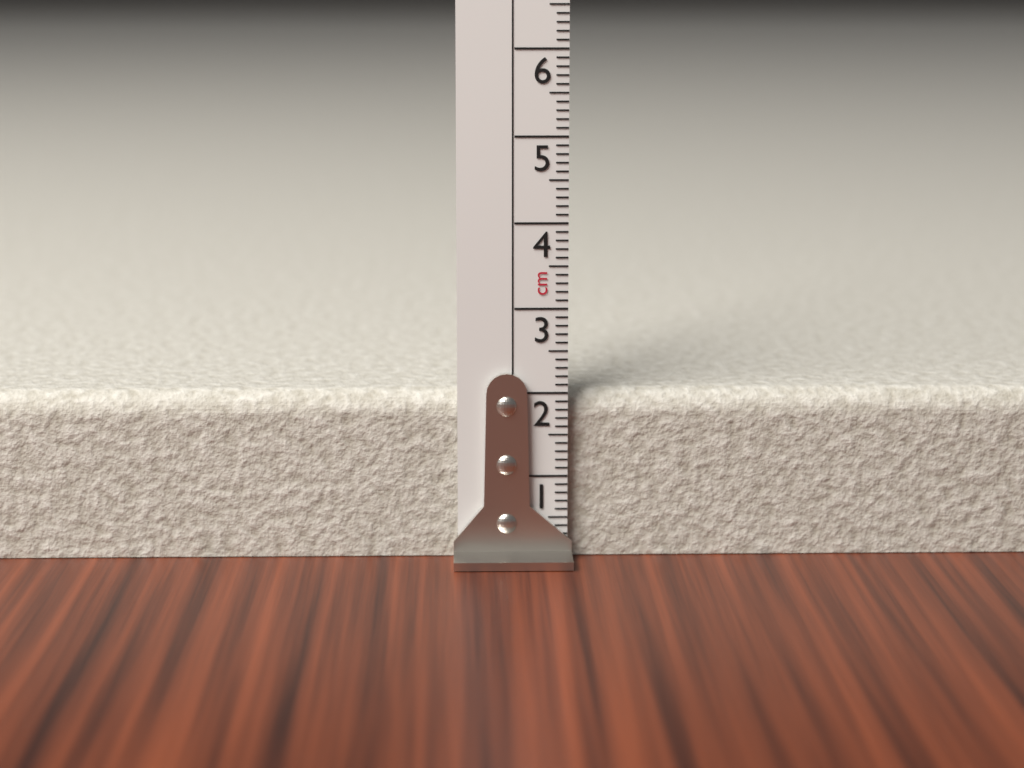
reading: 2.0 cm
